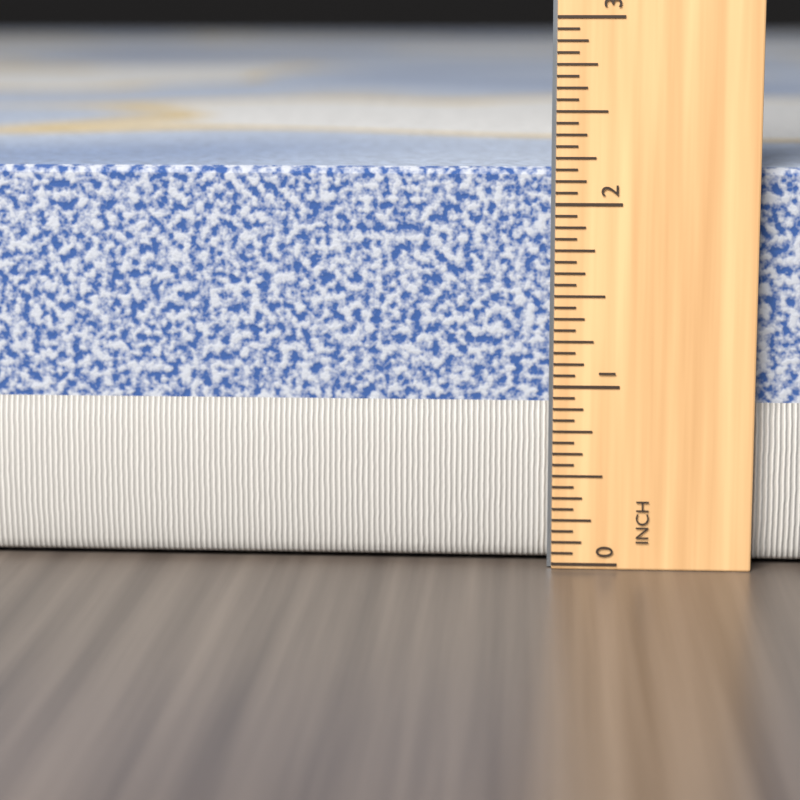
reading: 2.1875 in
